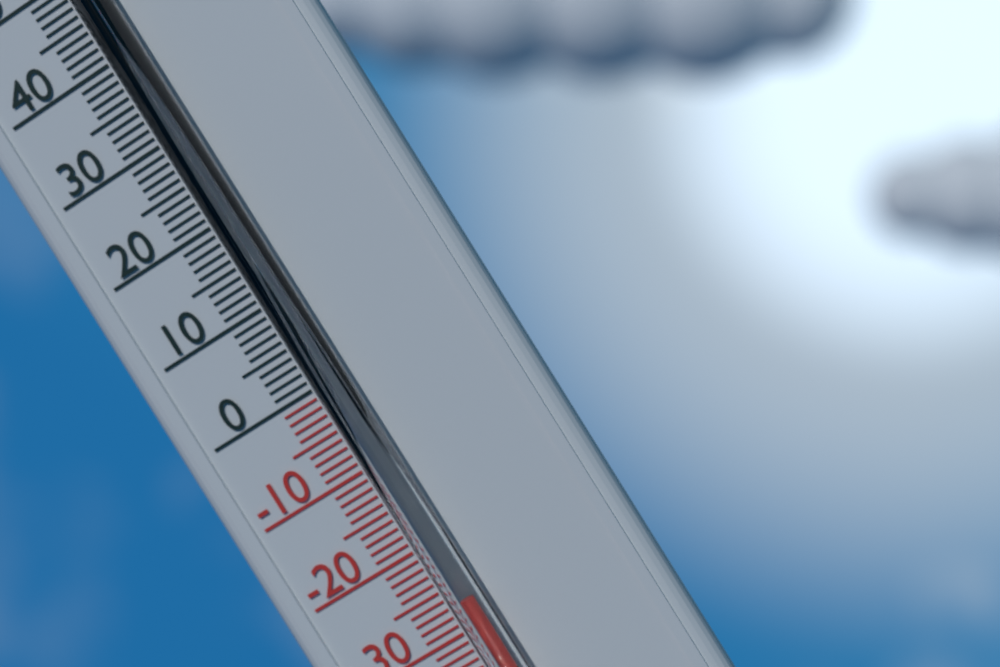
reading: -27 °C
